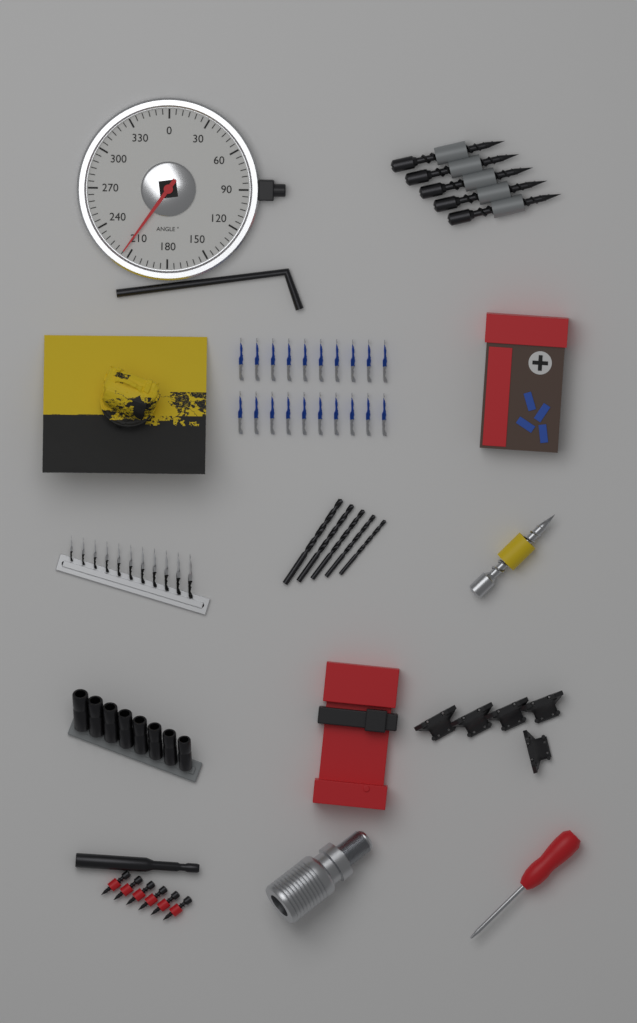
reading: 215 °
